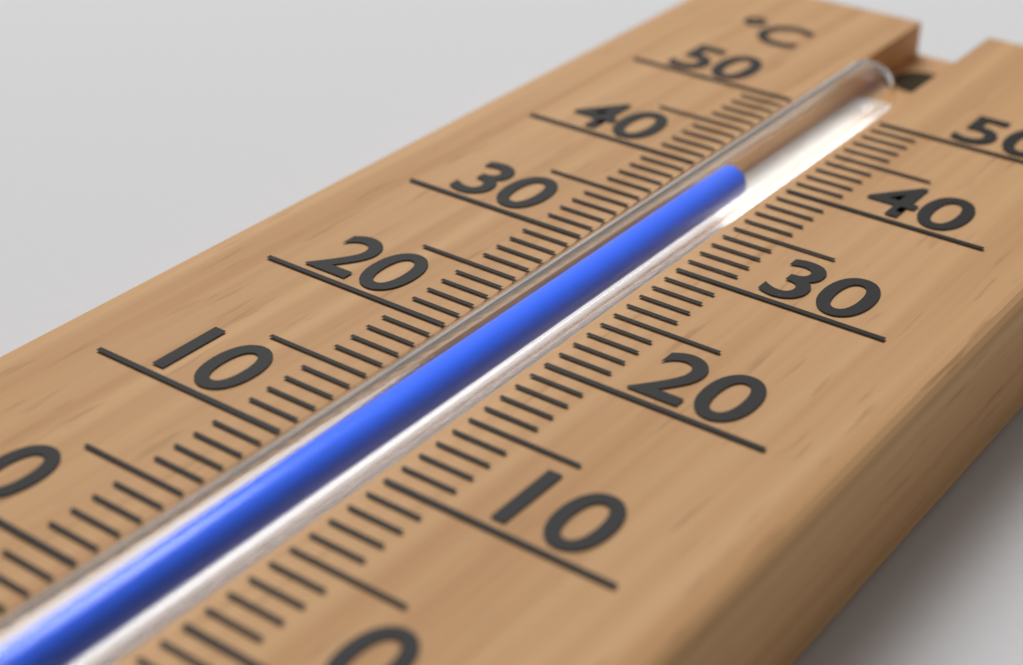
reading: 39 °C
